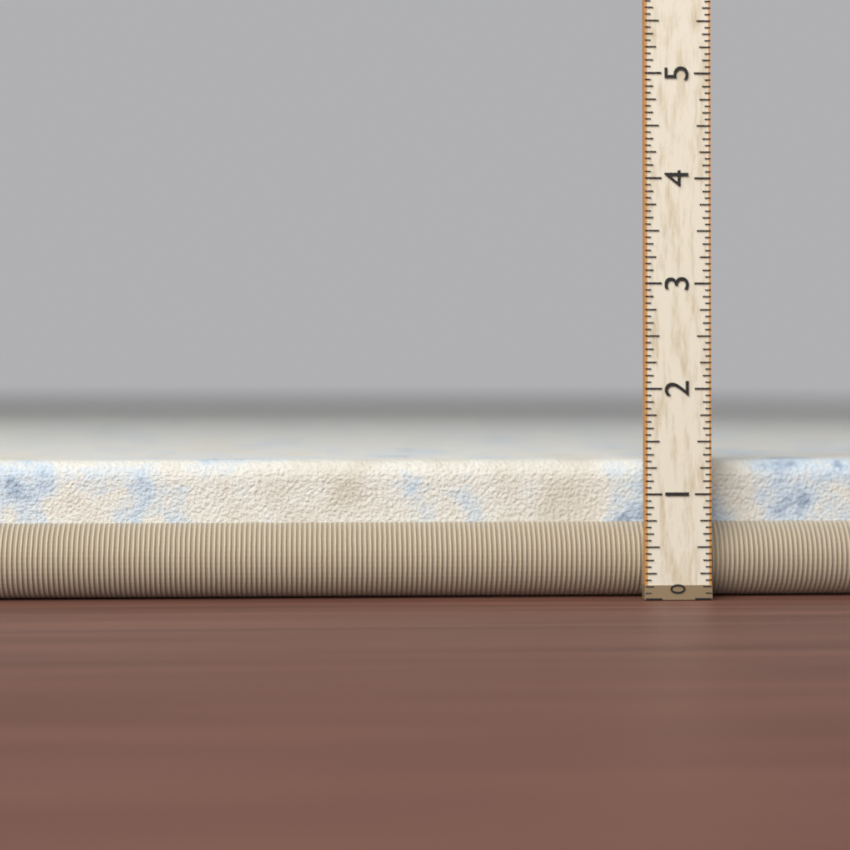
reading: 1.3125 (no unit)
